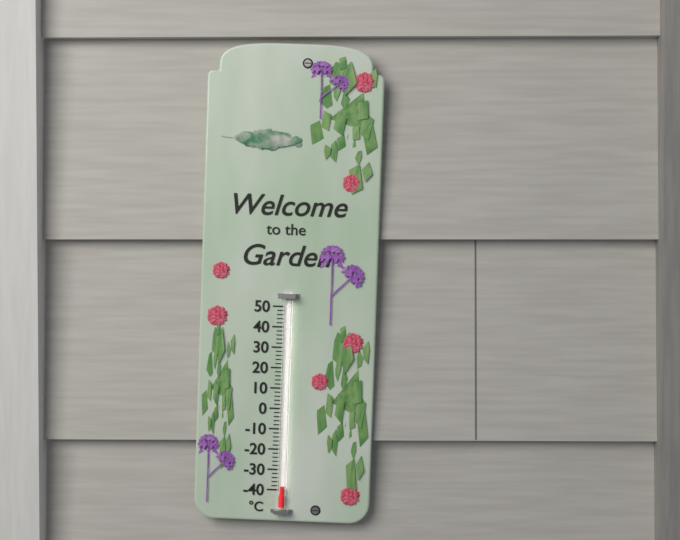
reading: -38 °C
